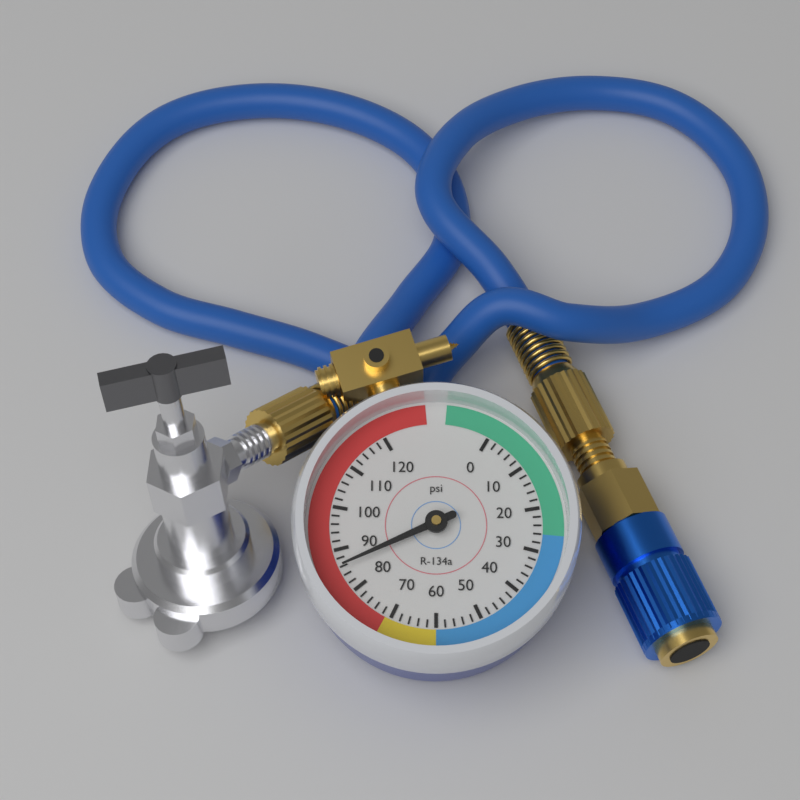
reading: 86 psi
